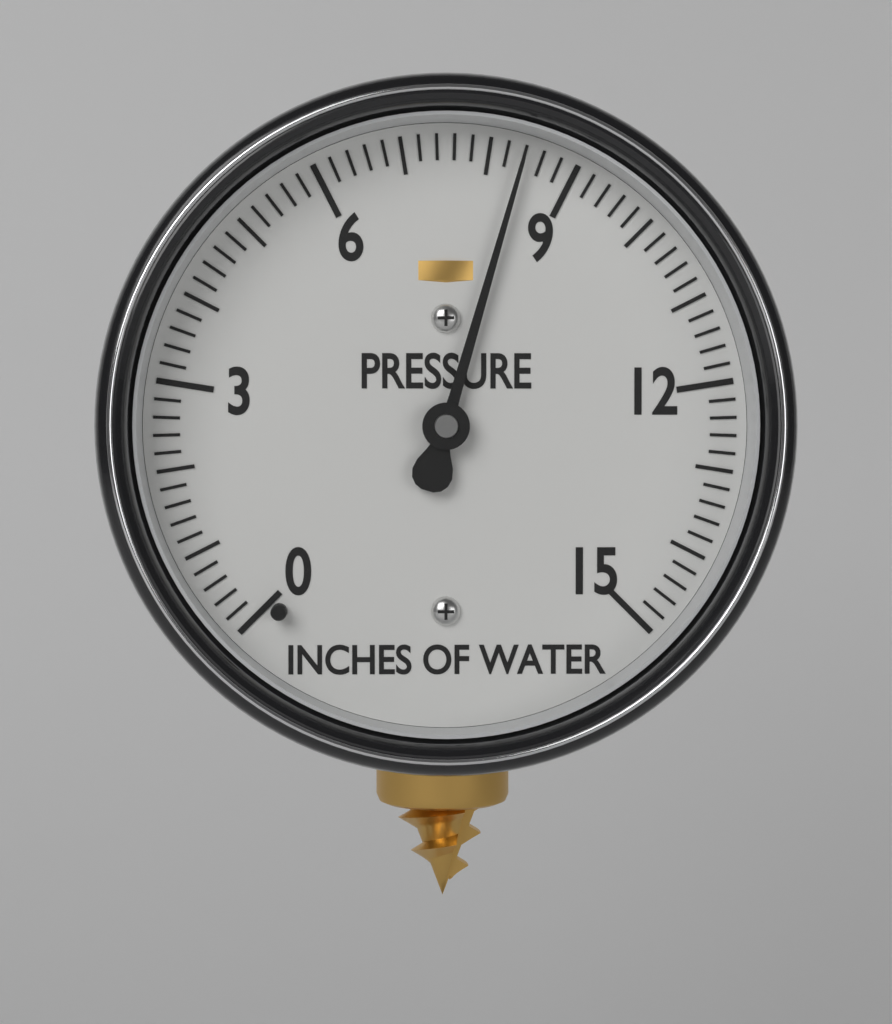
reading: 8.4 inches of water
